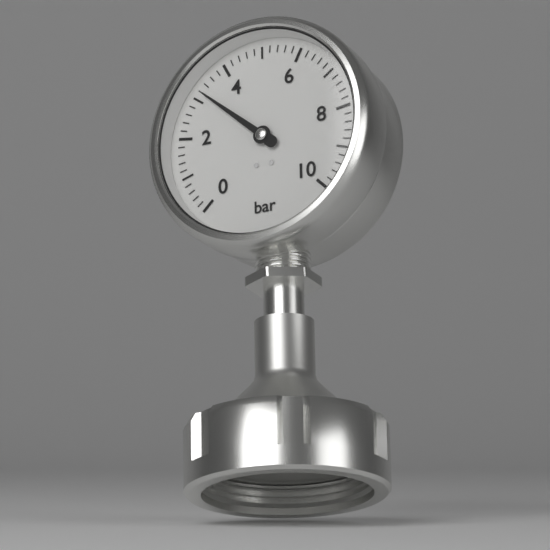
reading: 3.2 bar
